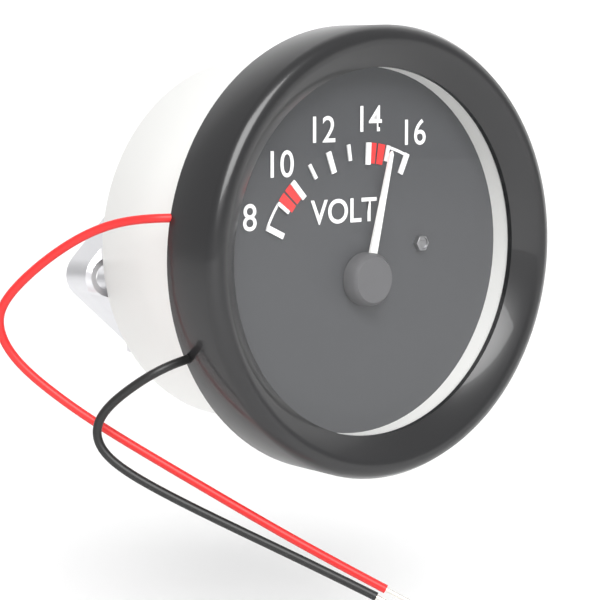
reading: 15 V
